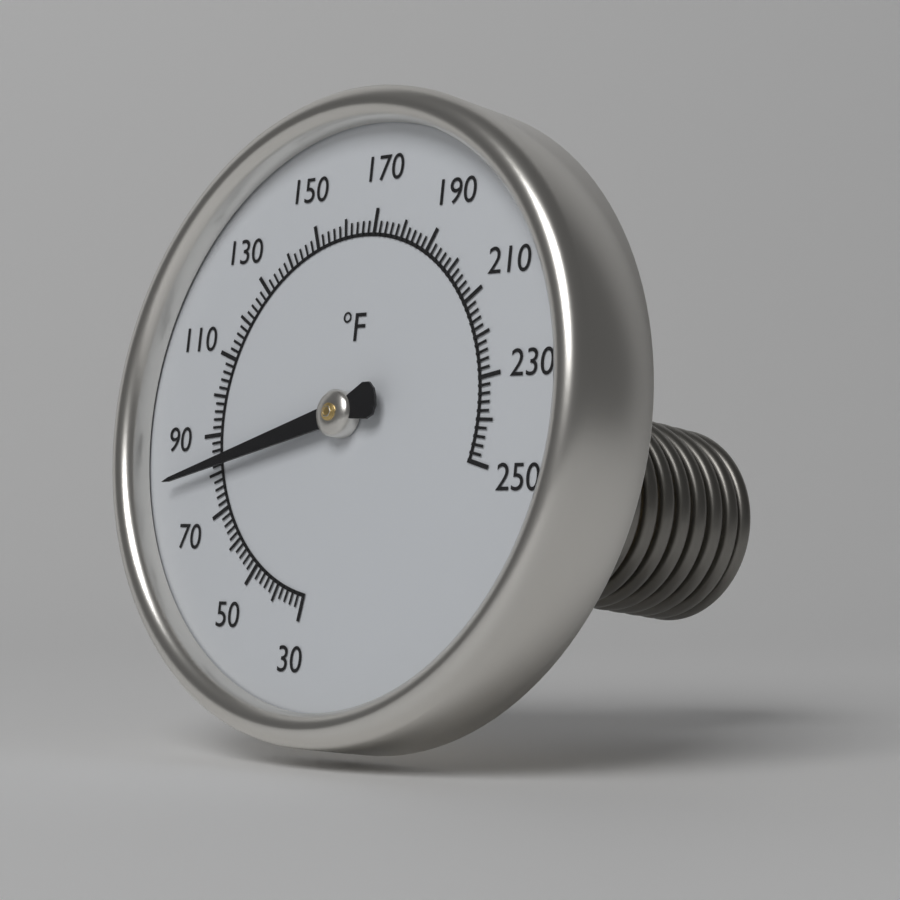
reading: 82 °F
